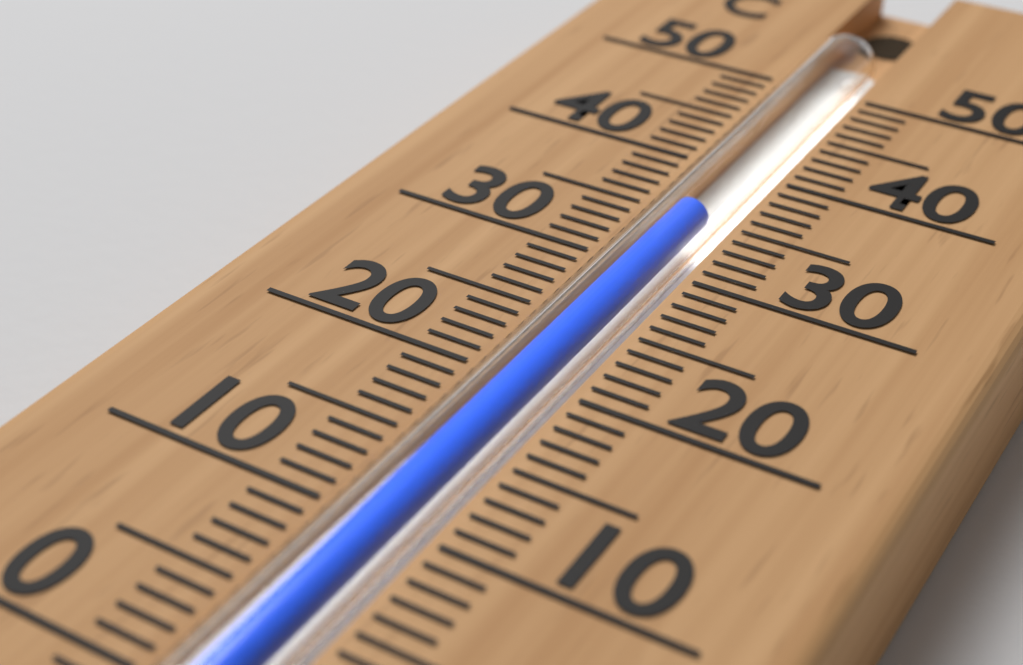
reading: 35 °C
